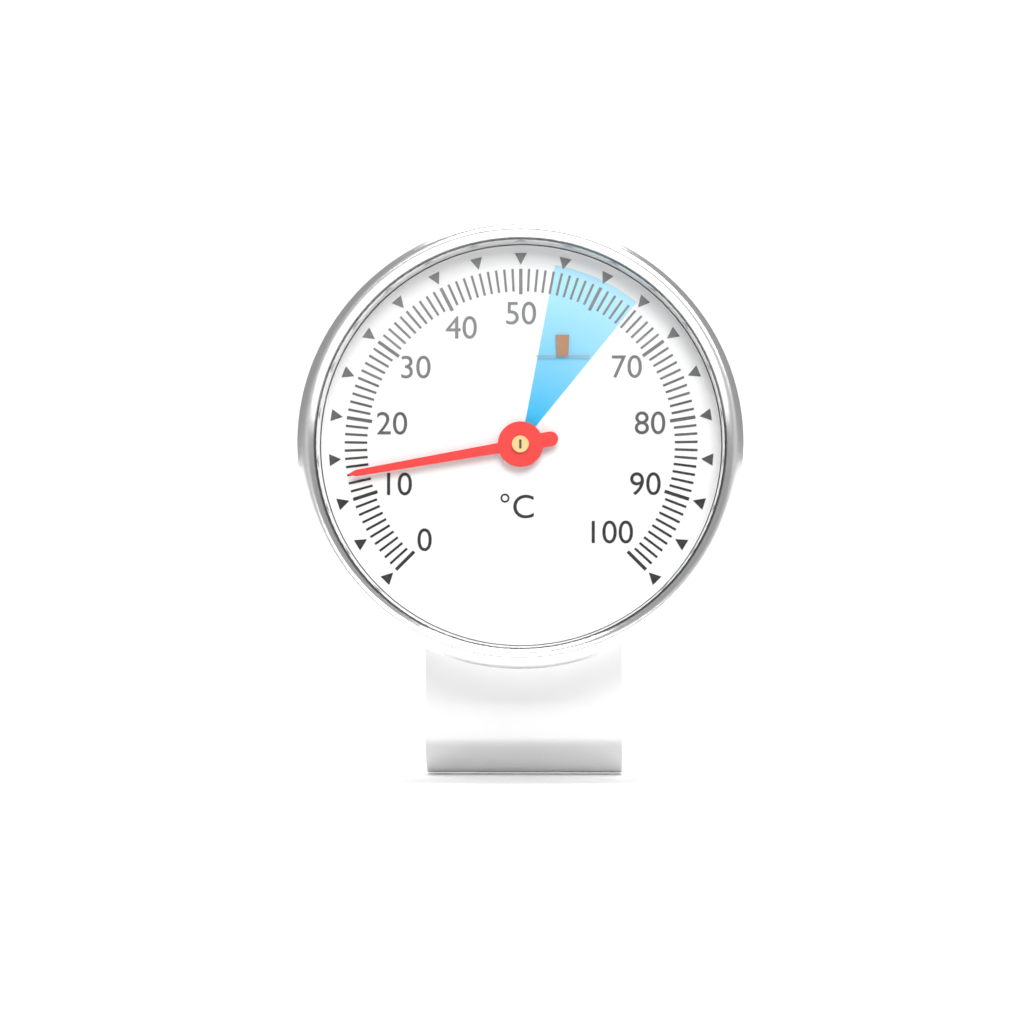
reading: 13 °C
